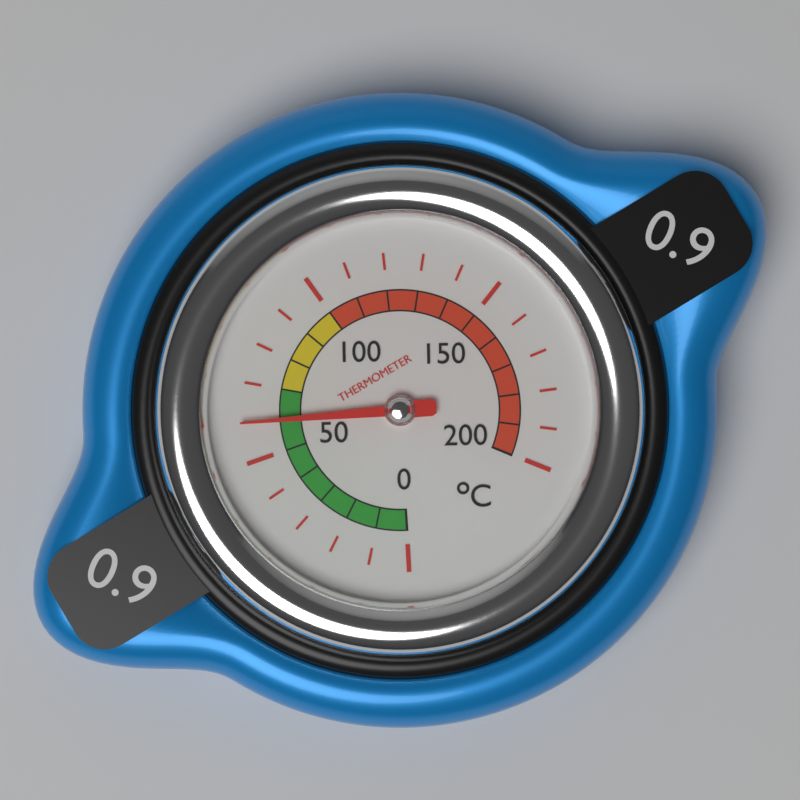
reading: 60 °C
